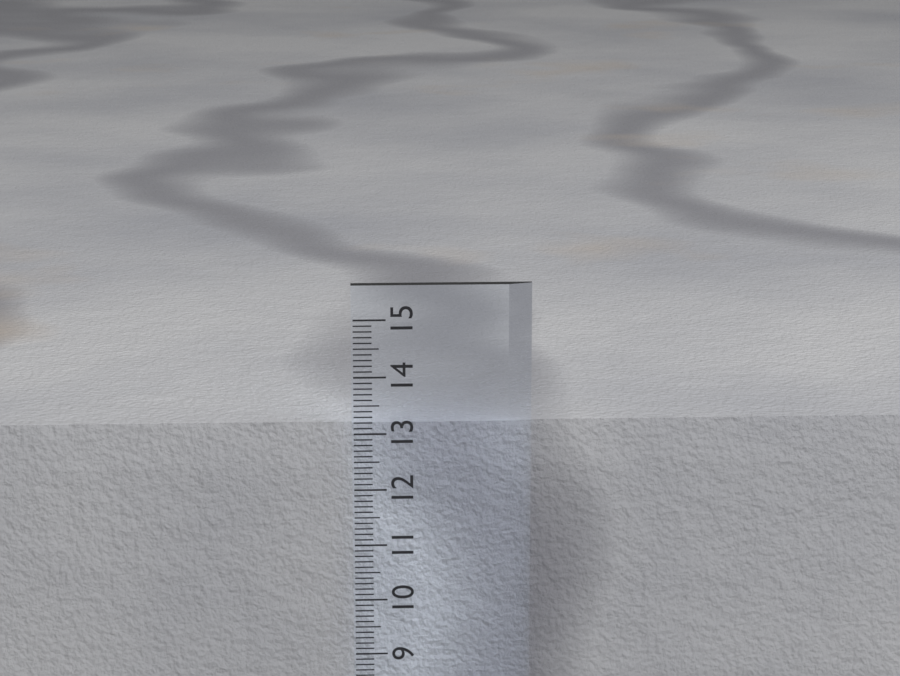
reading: 13.1 cm
